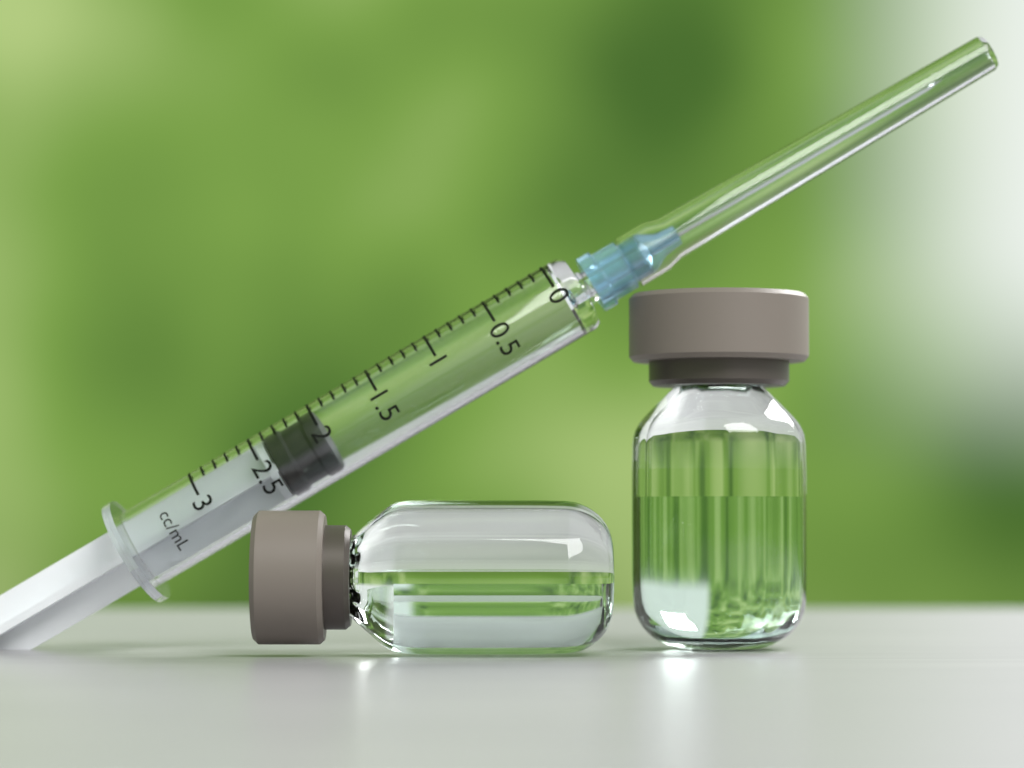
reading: 2.0 mL
